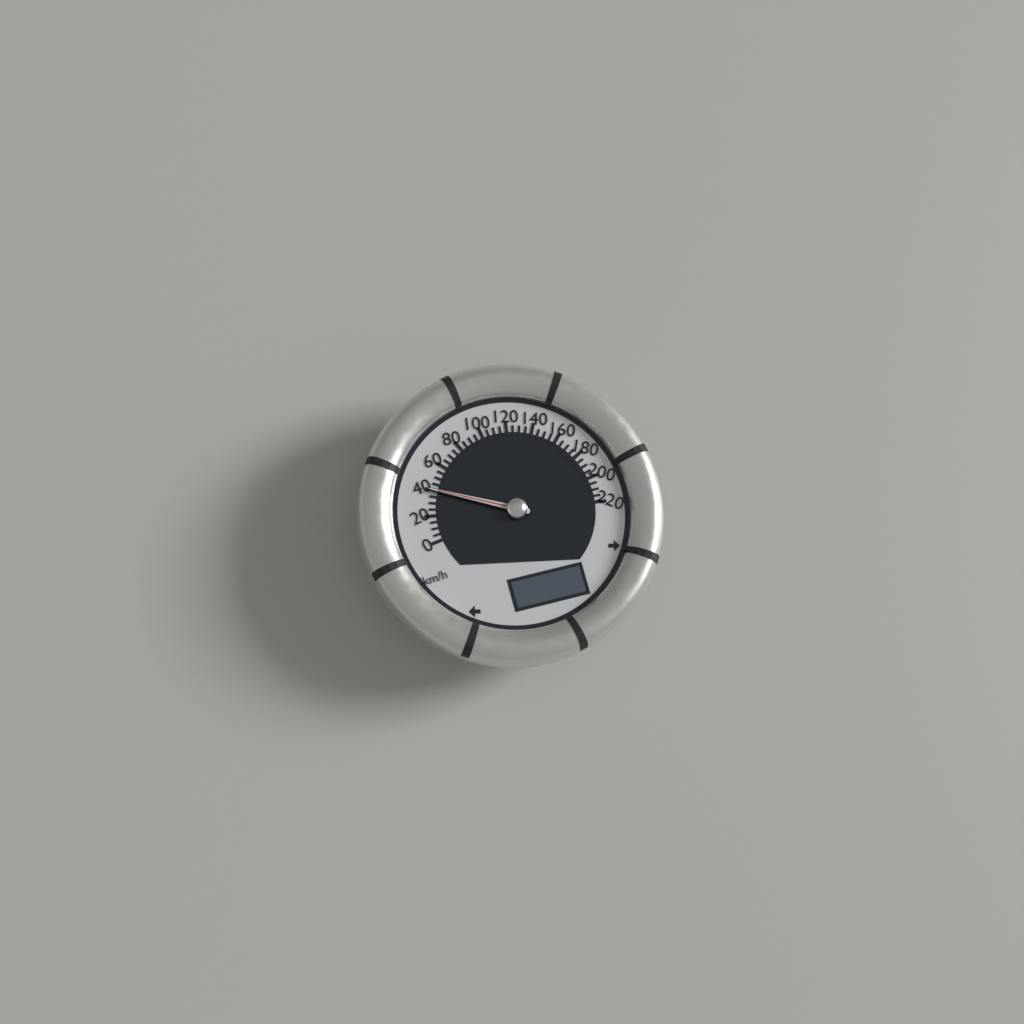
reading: 40 km/h
